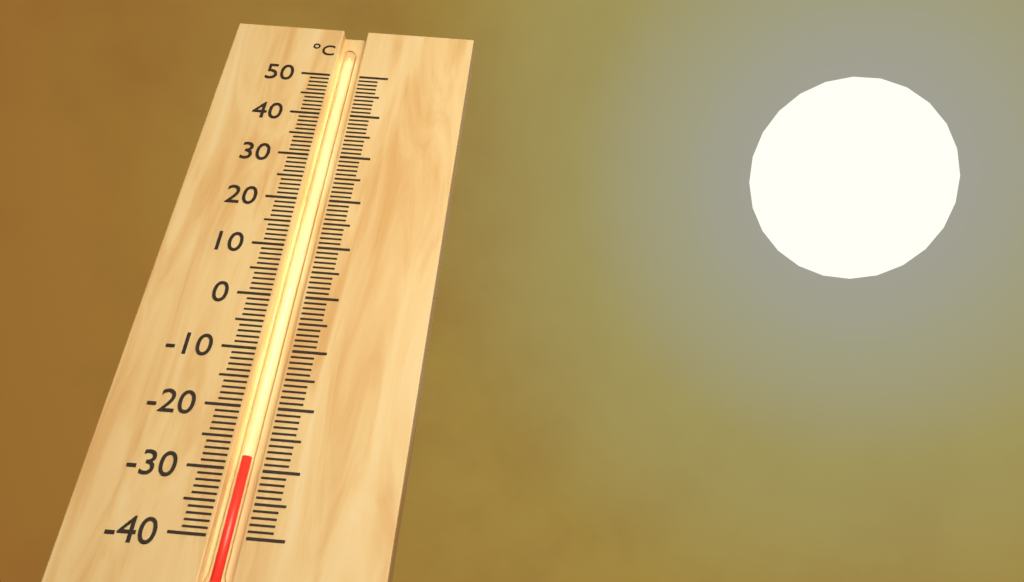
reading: -28 °C
